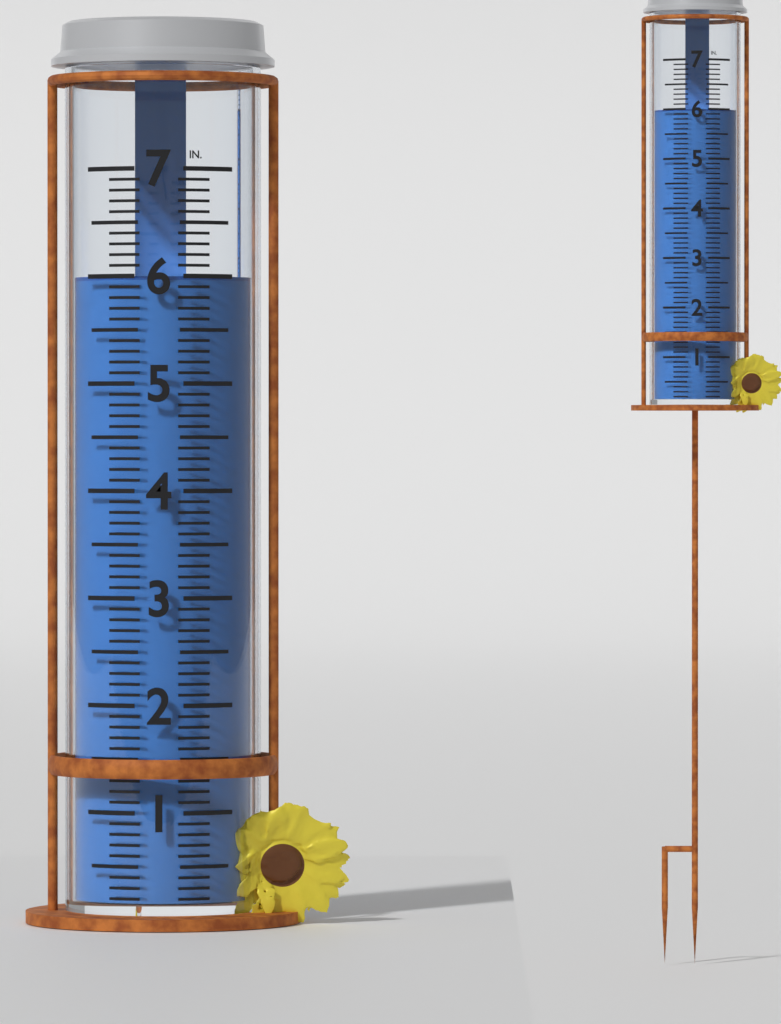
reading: 6.0 in
